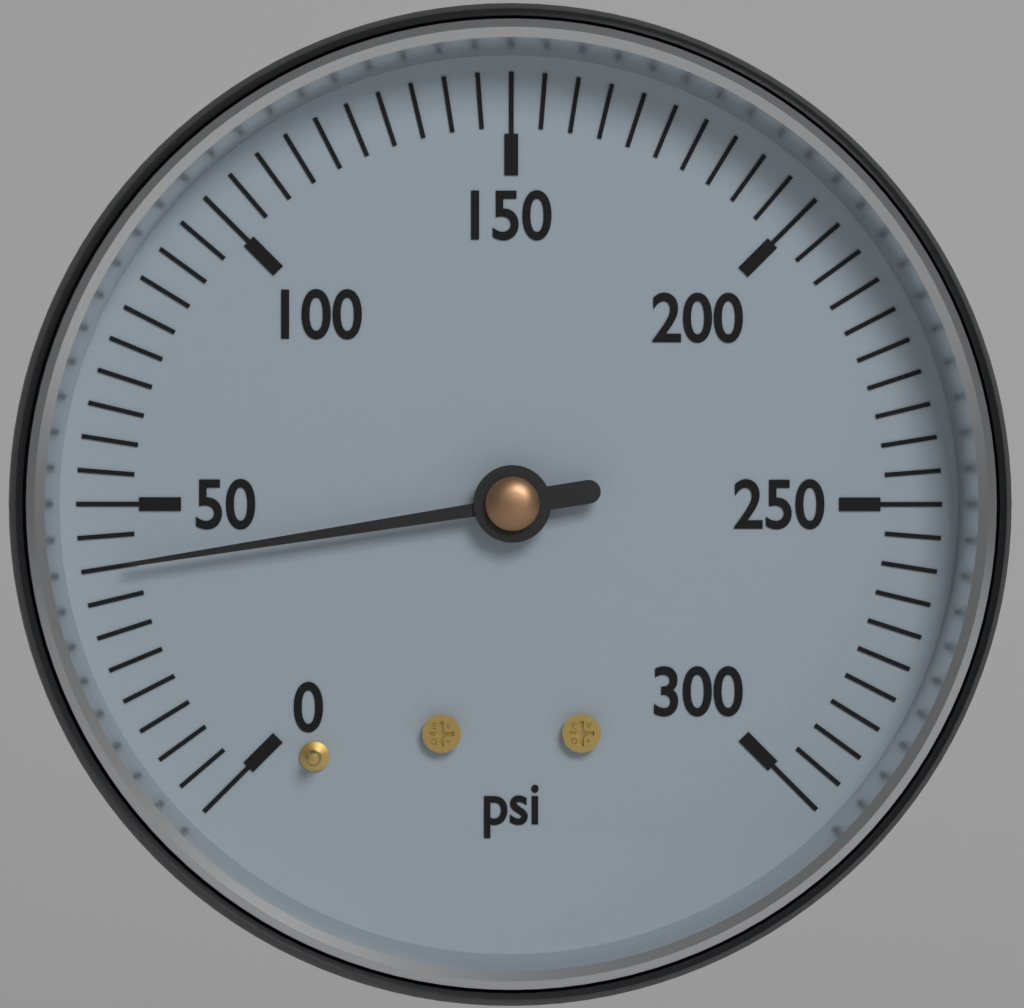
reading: 40 psi
